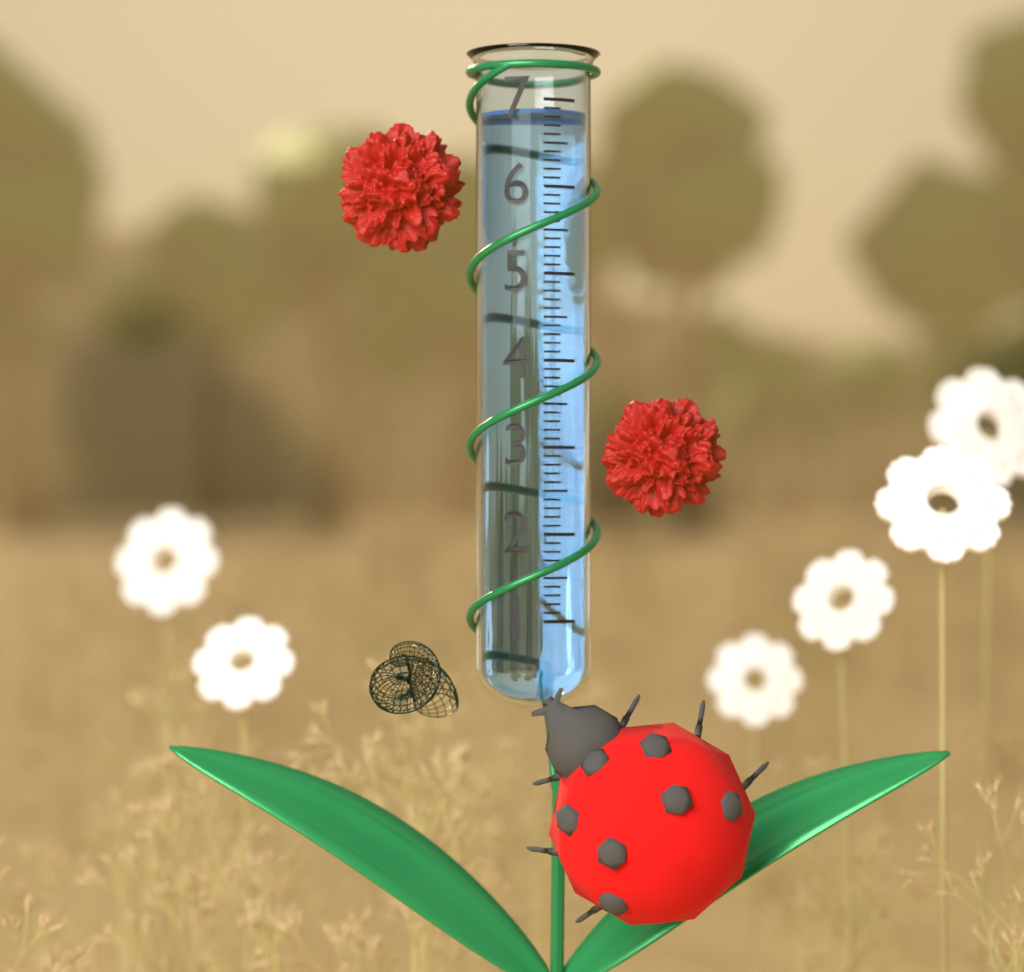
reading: 6.9 (no unit)
